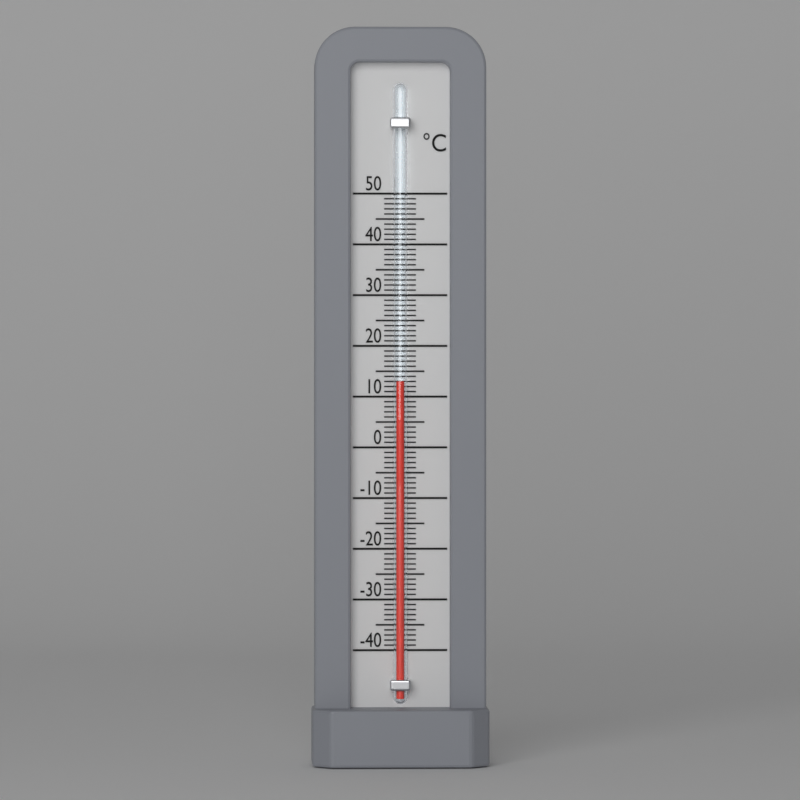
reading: 13 °C
